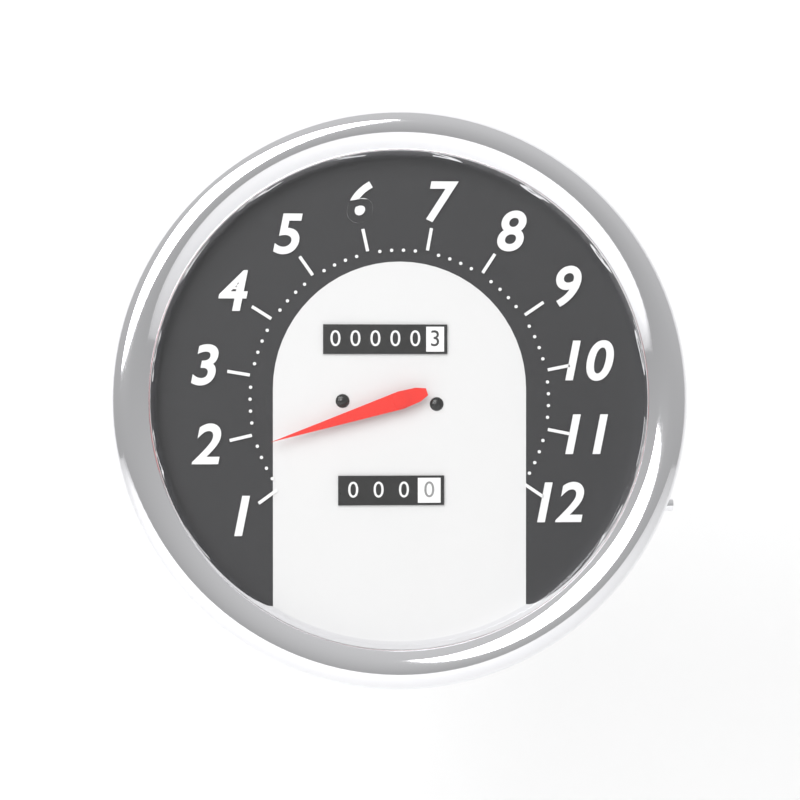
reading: 1.8 (no unit)
